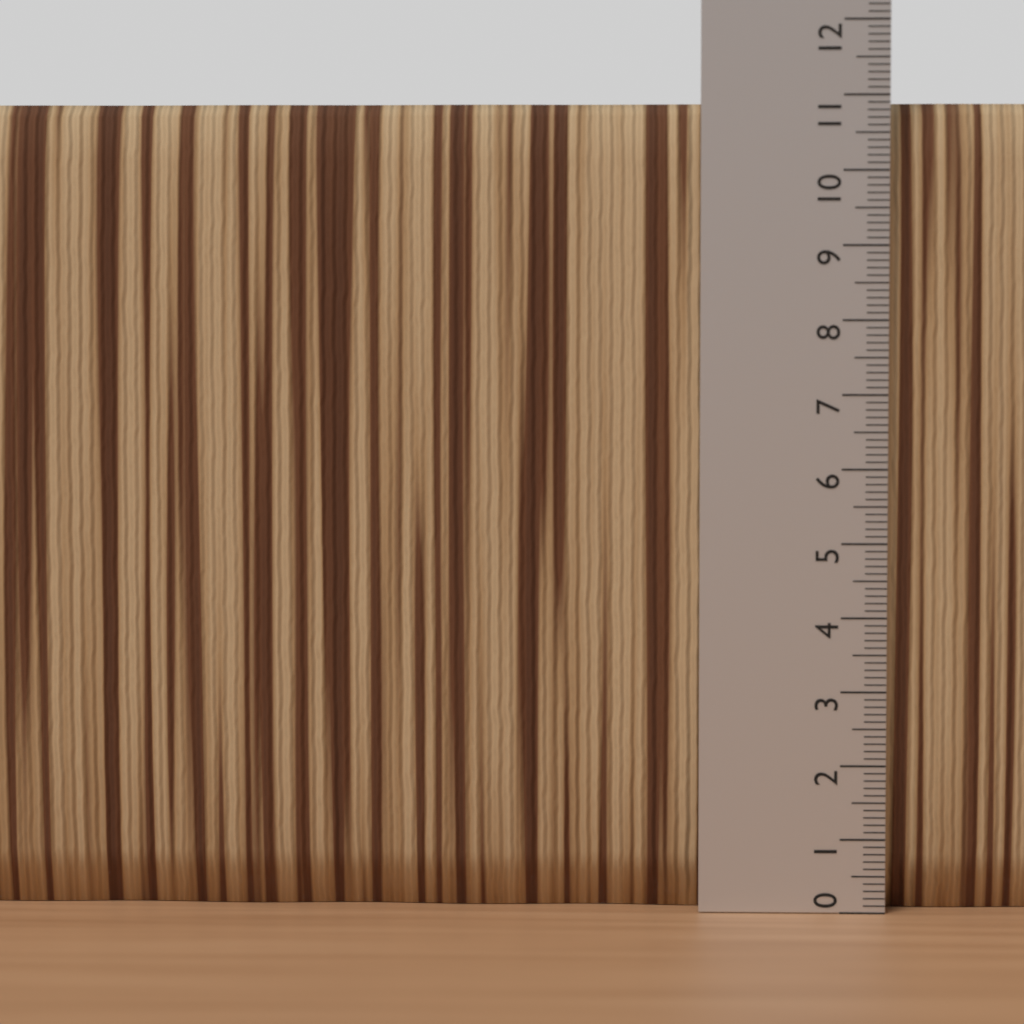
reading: 10.9 (no unit)
